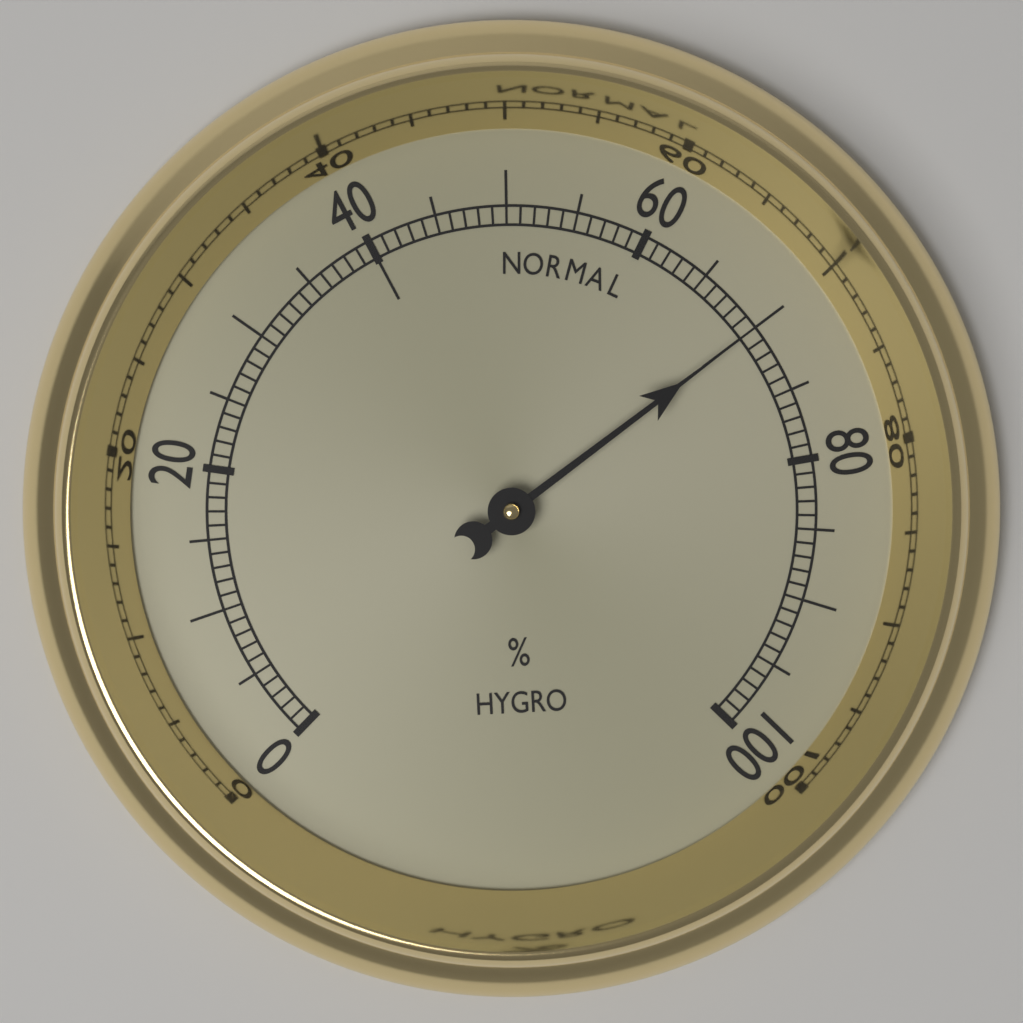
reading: 70 %
